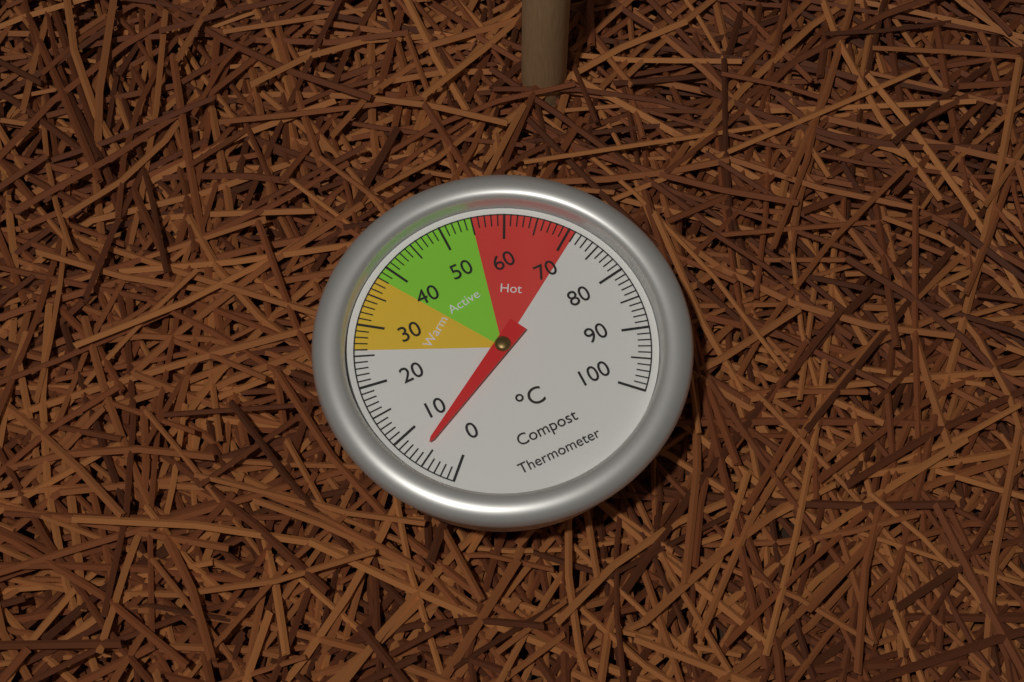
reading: 6 °C
